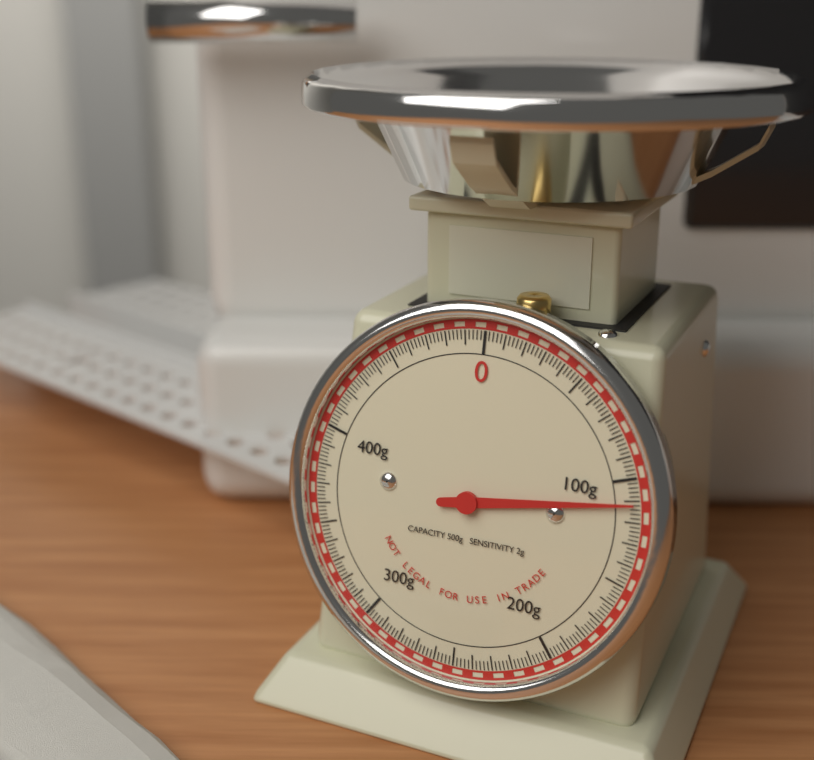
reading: 112 g
